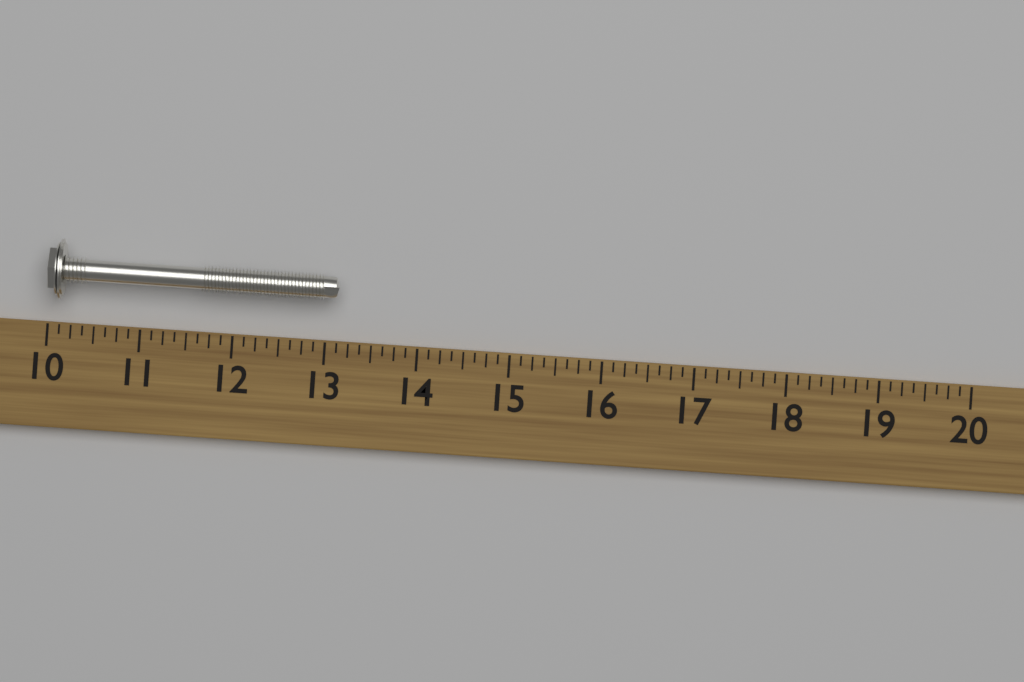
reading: 13.125 (no unit)
